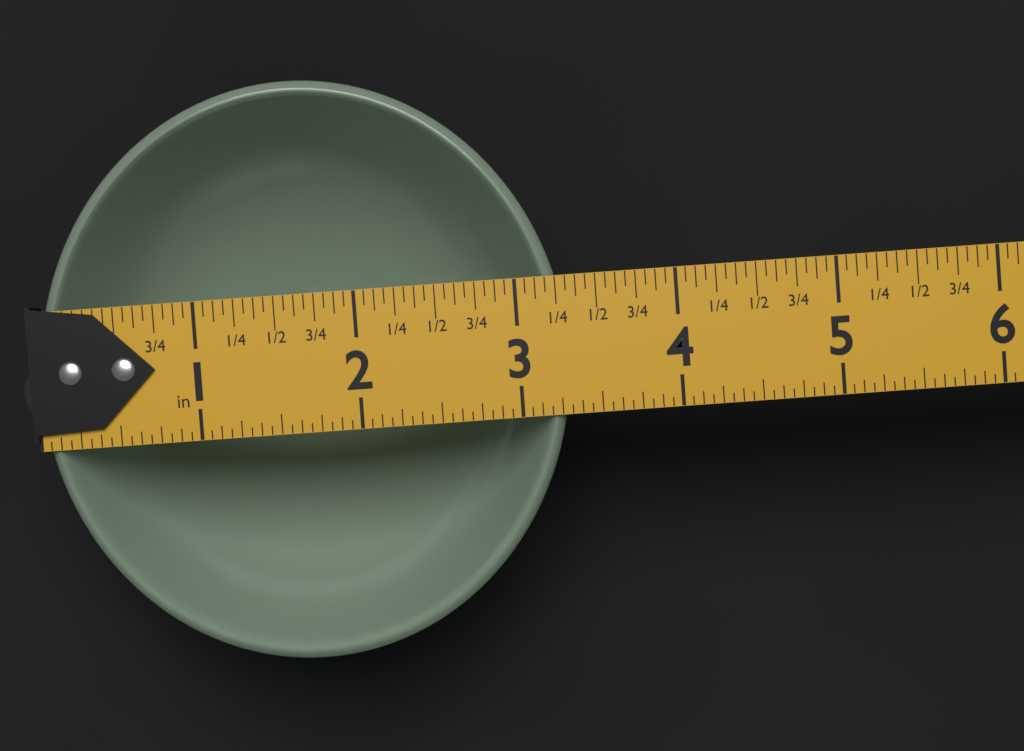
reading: 3.3125 in
